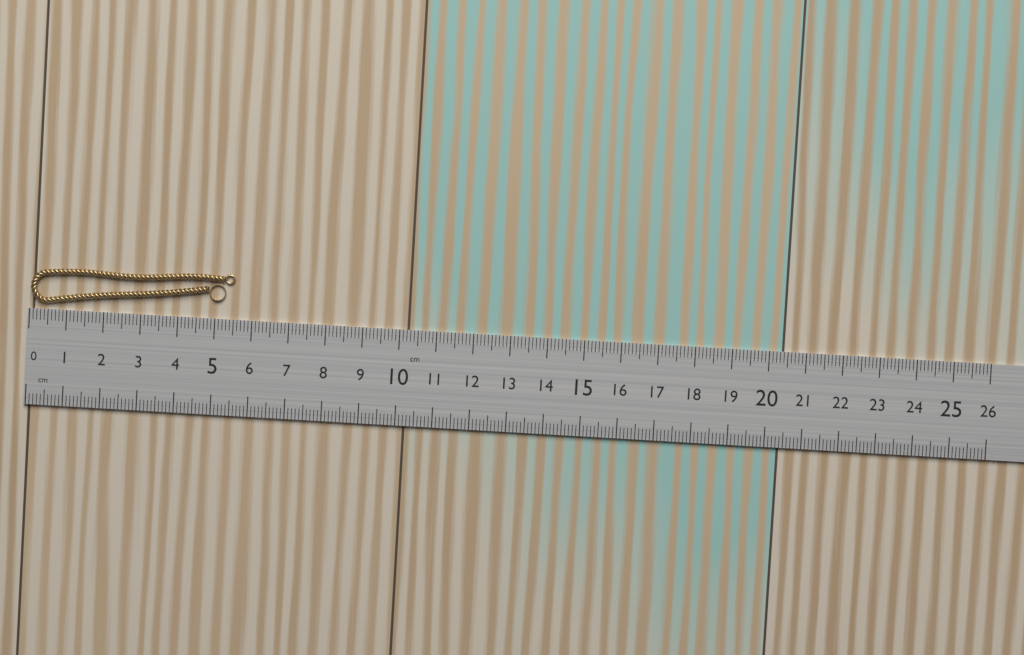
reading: 5.5 cm
